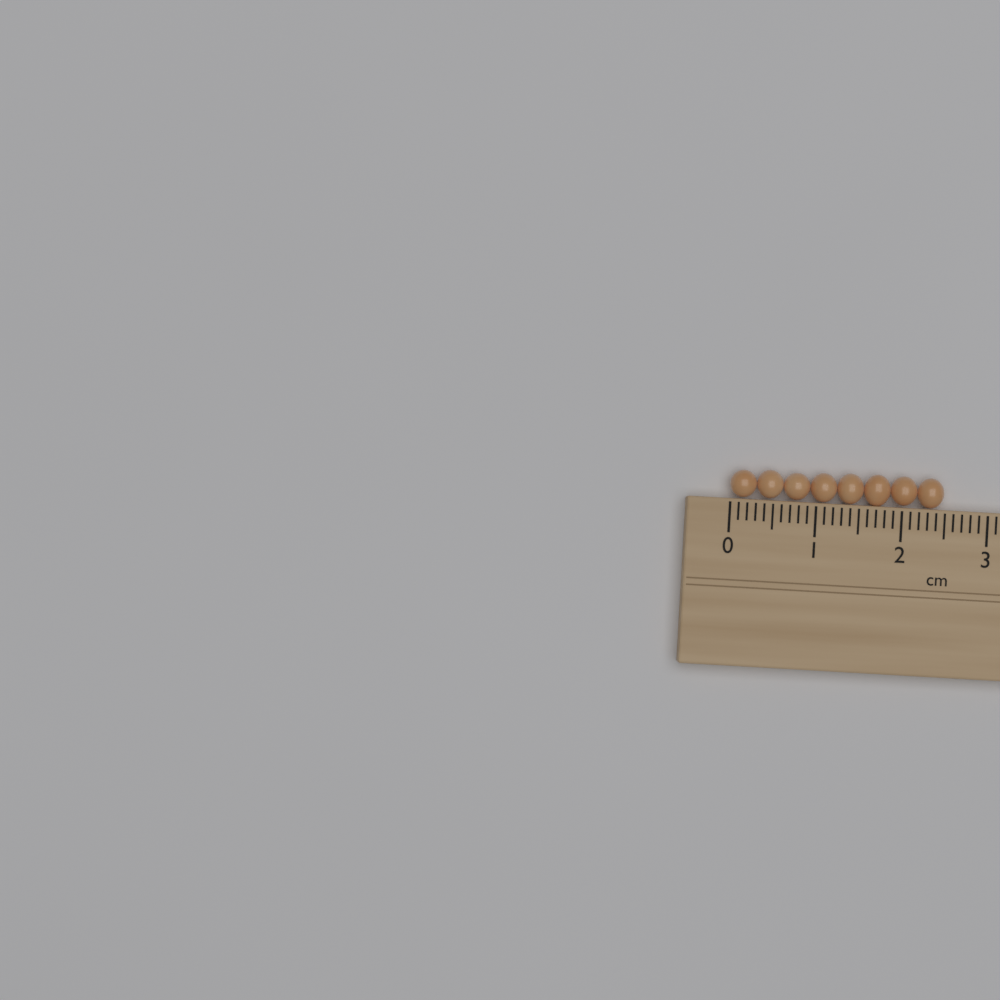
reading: 2.5 cm
